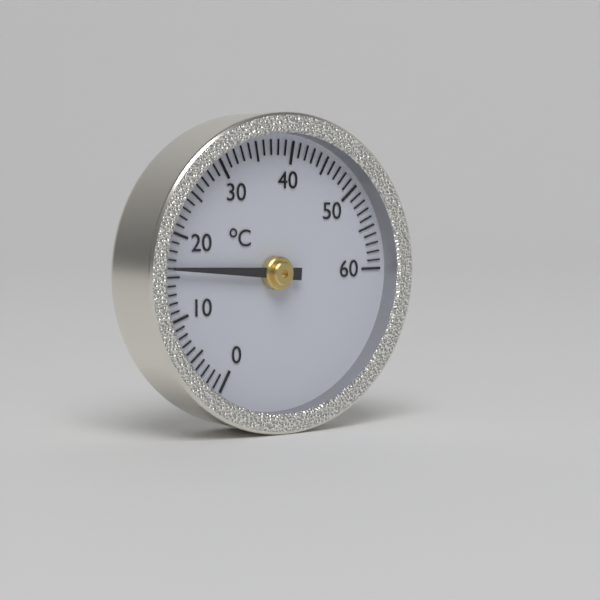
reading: 16 °C
